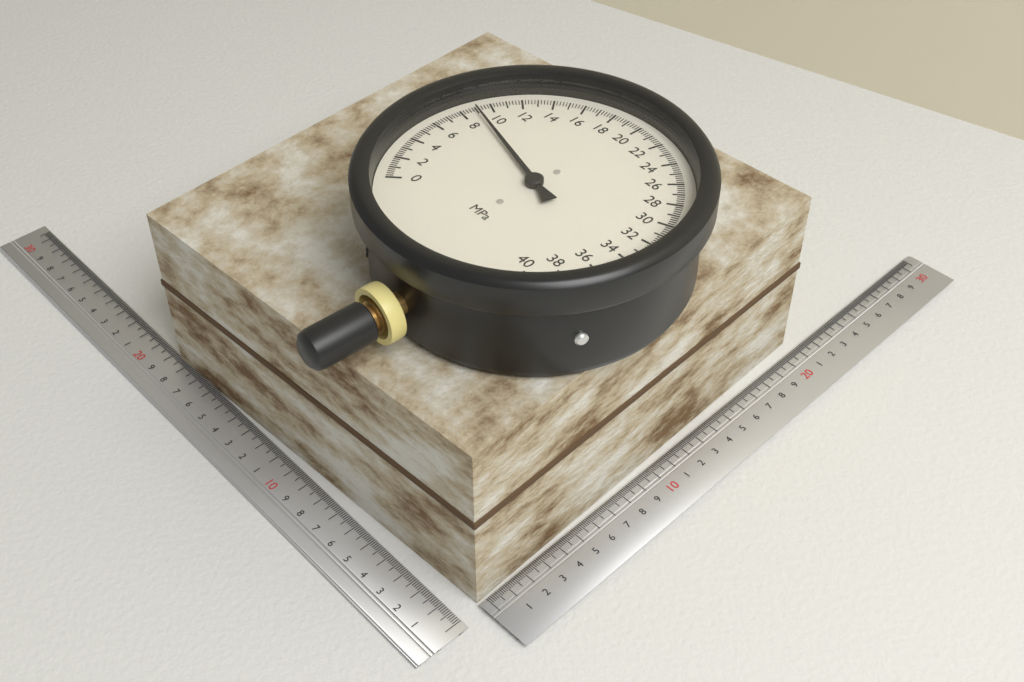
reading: 9.0 MPa
